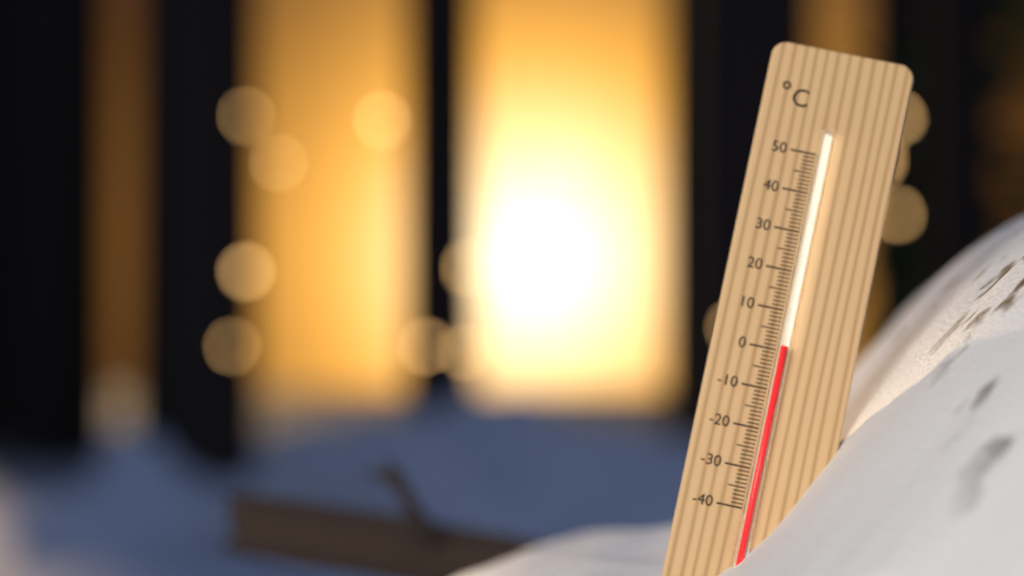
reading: 1 °C
